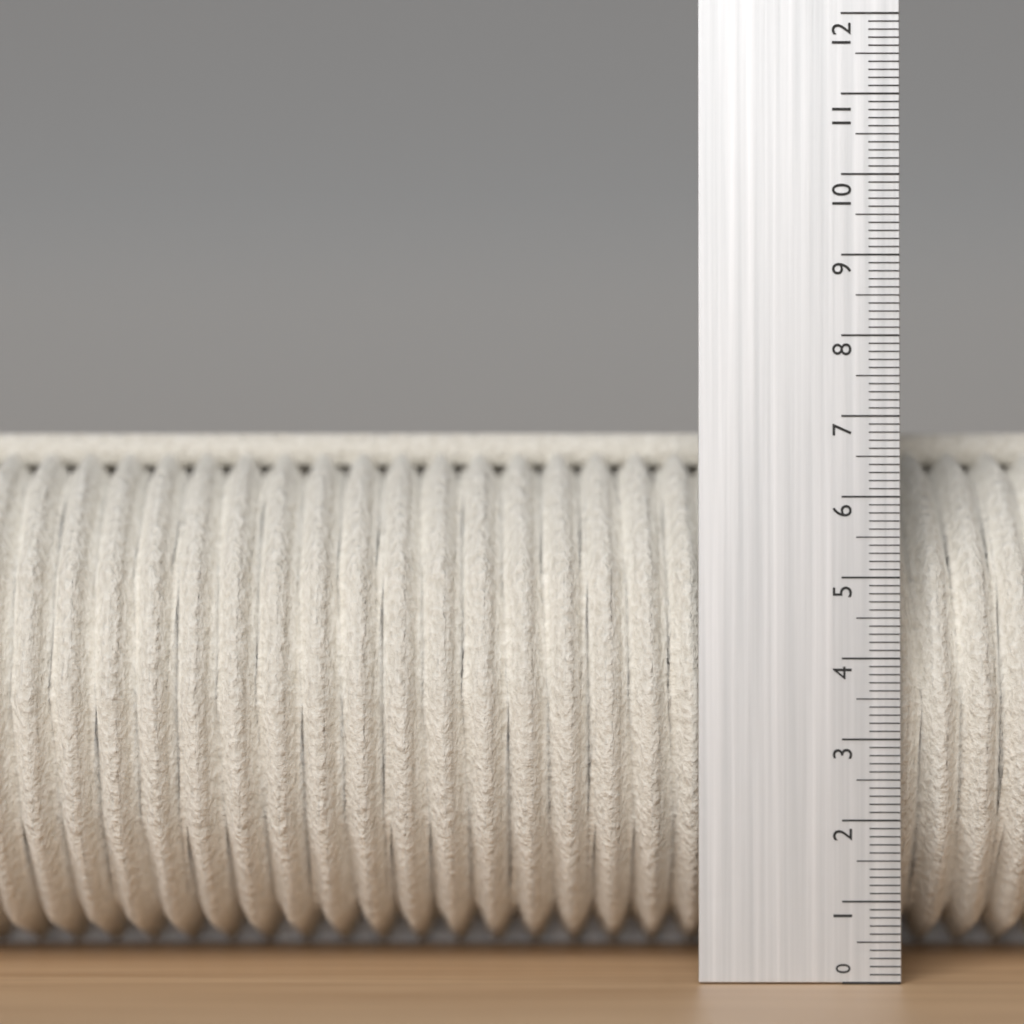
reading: 6.9 (no unit)
